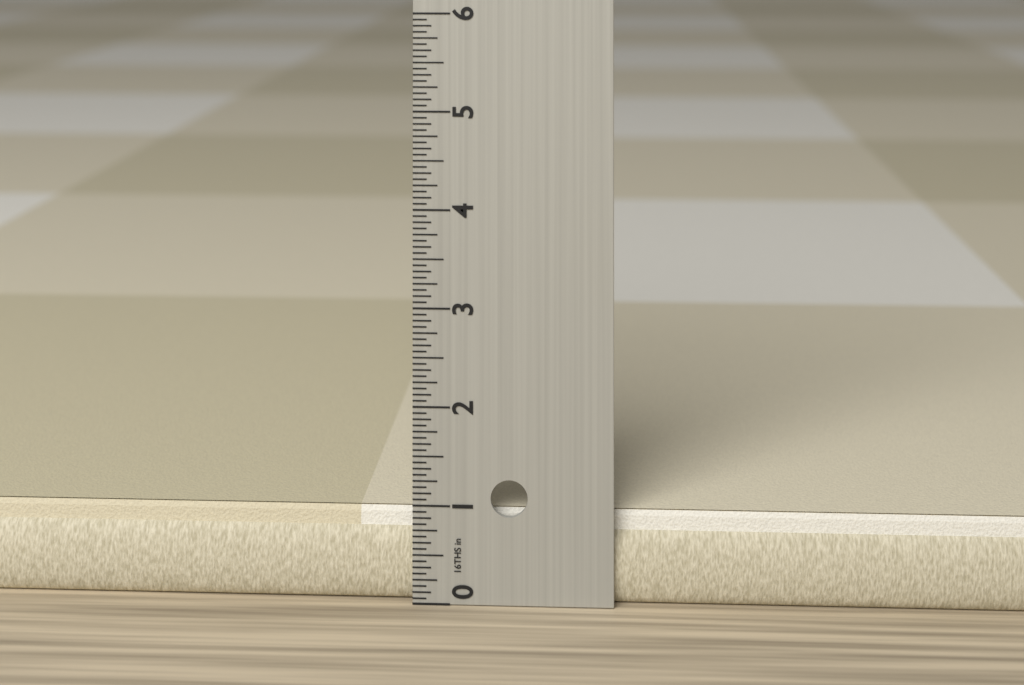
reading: 0.9375 in
